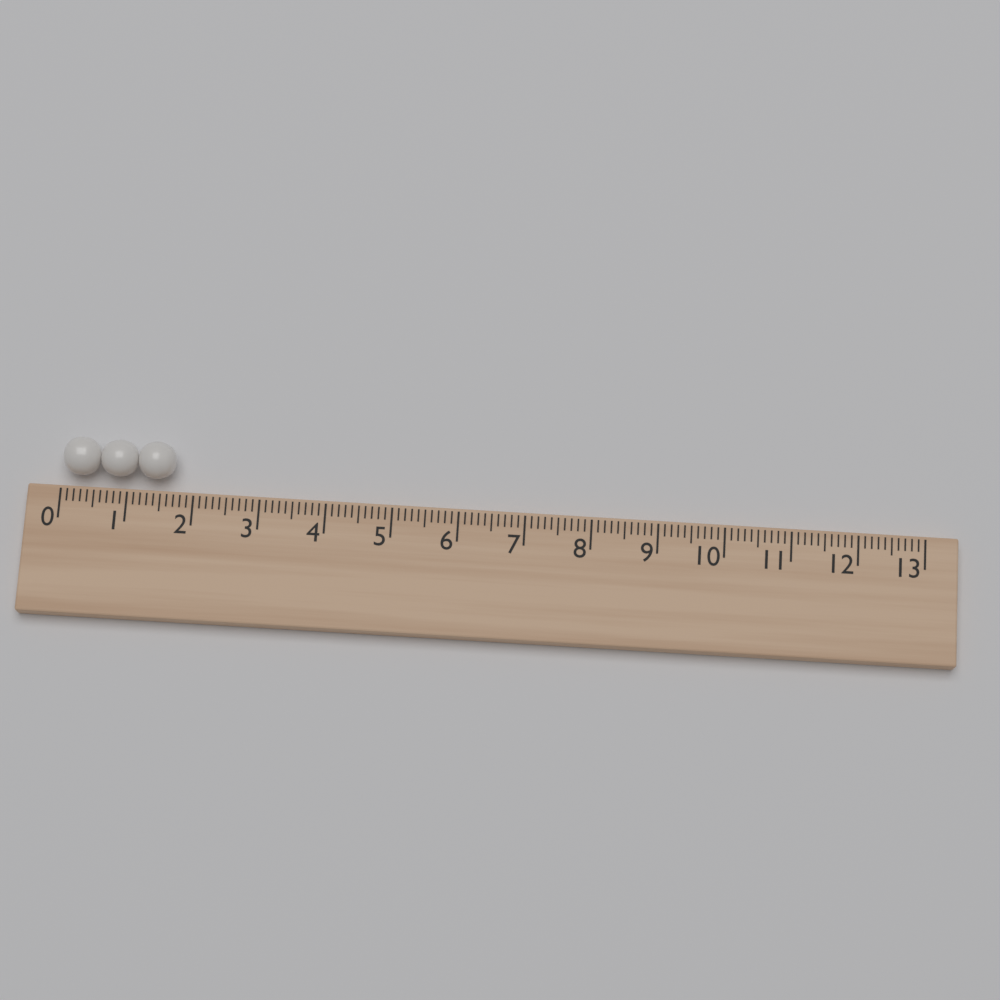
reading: 1.7 (no unit)
